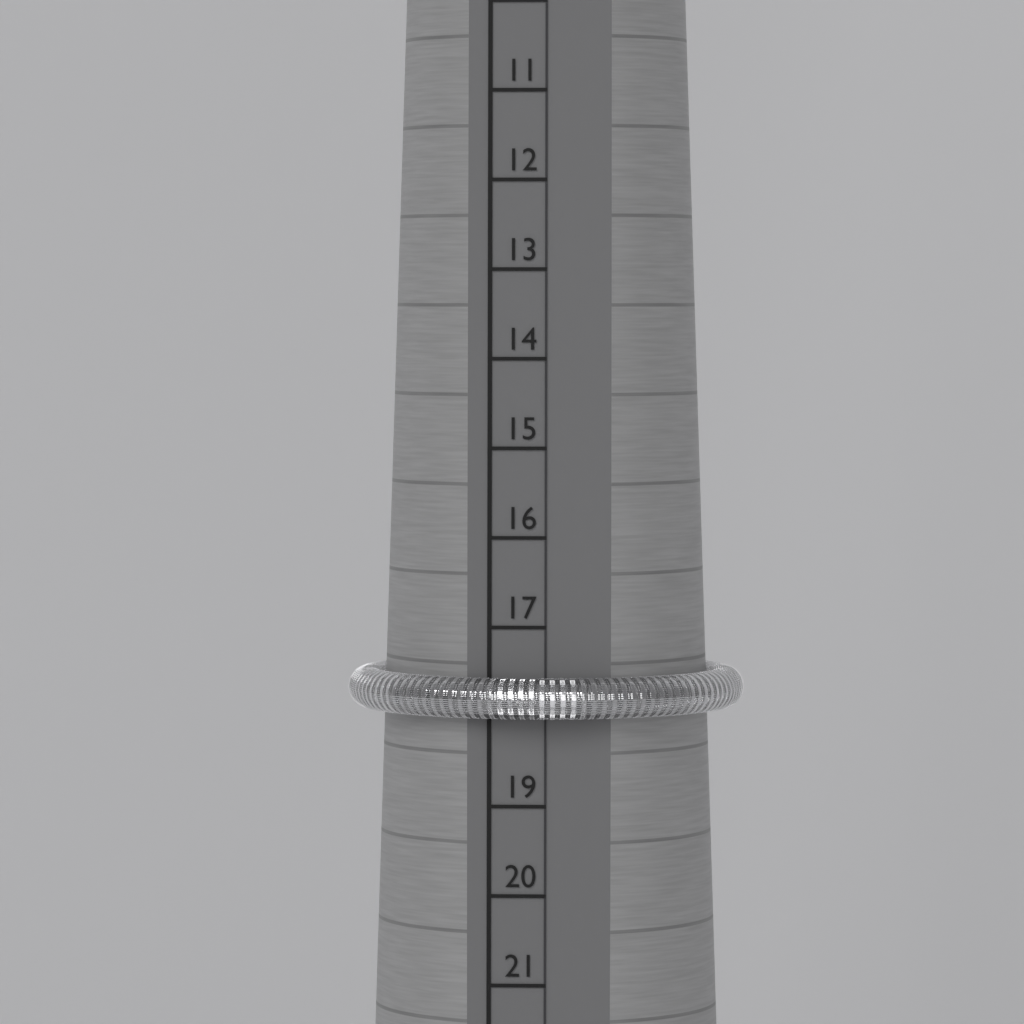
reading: 18 (no unit)
